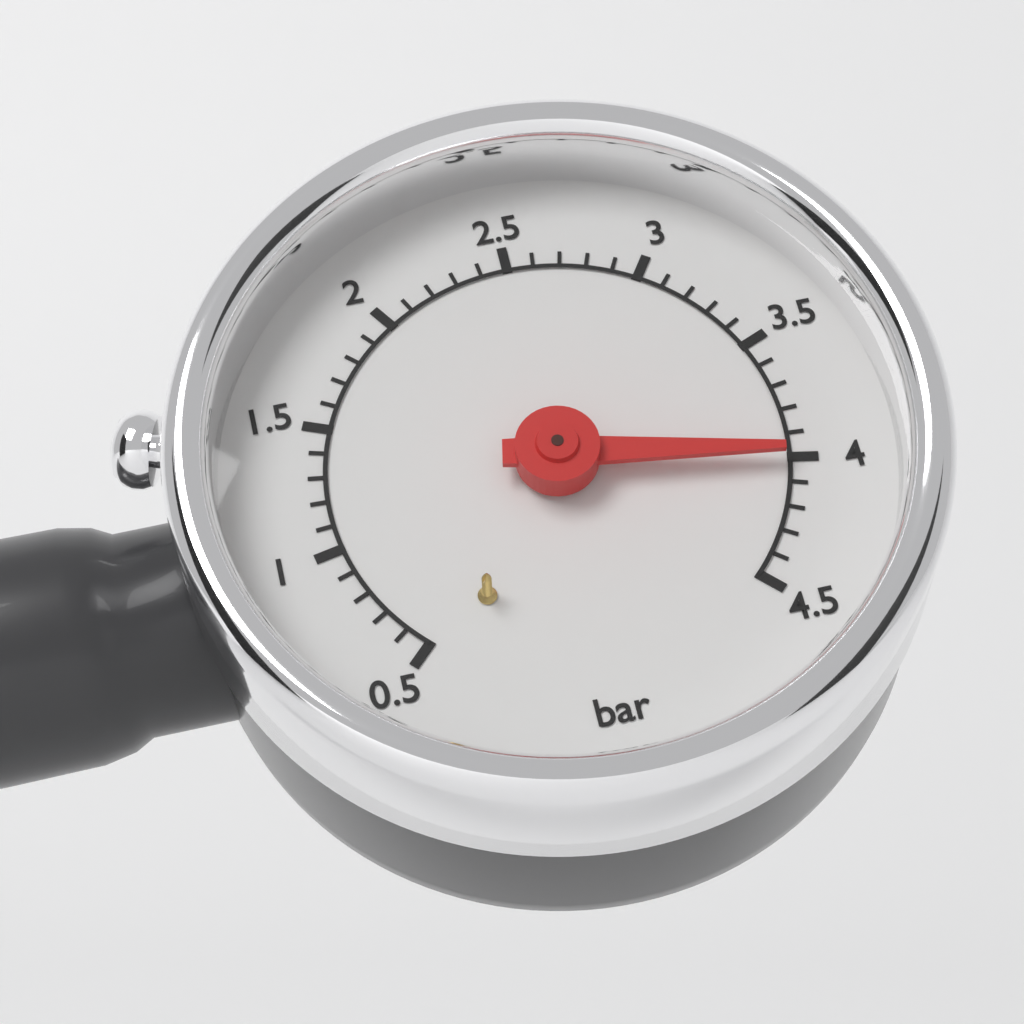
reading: 4.0 bar
